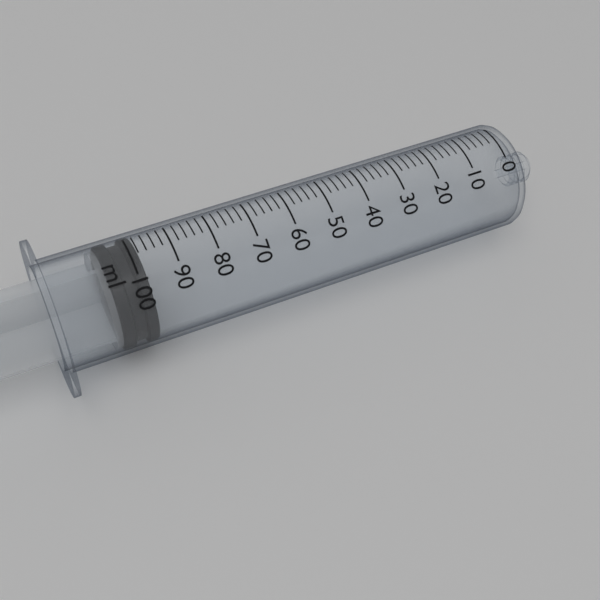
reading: 98 ml
